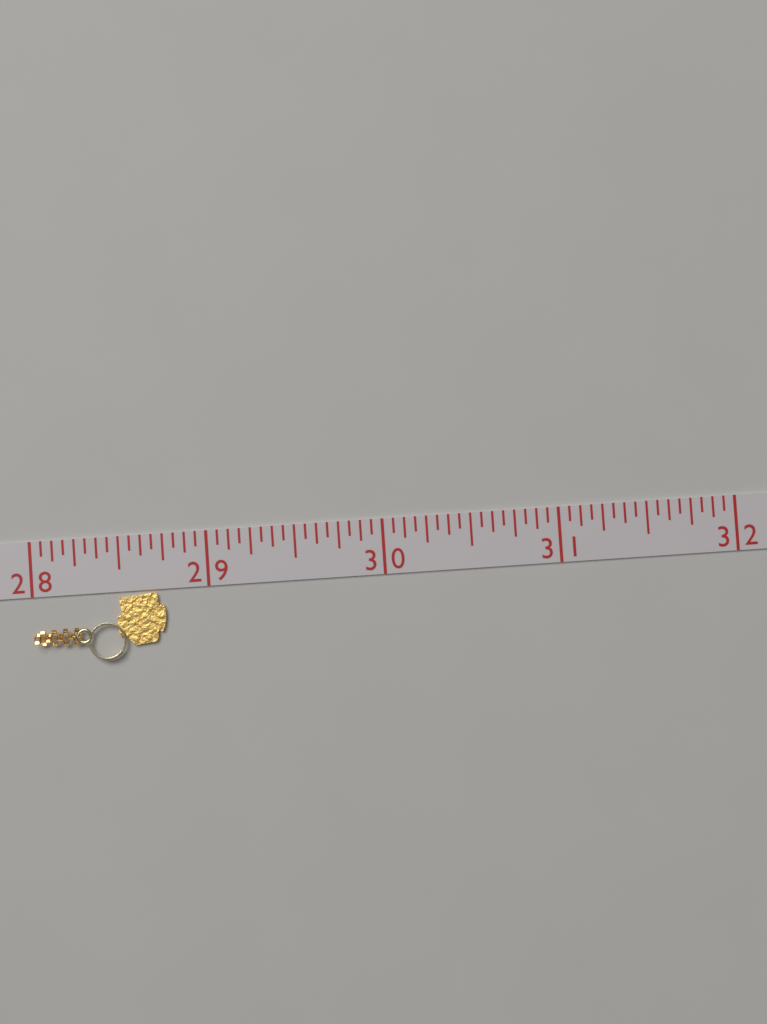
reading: 28.7500 (no unit)
